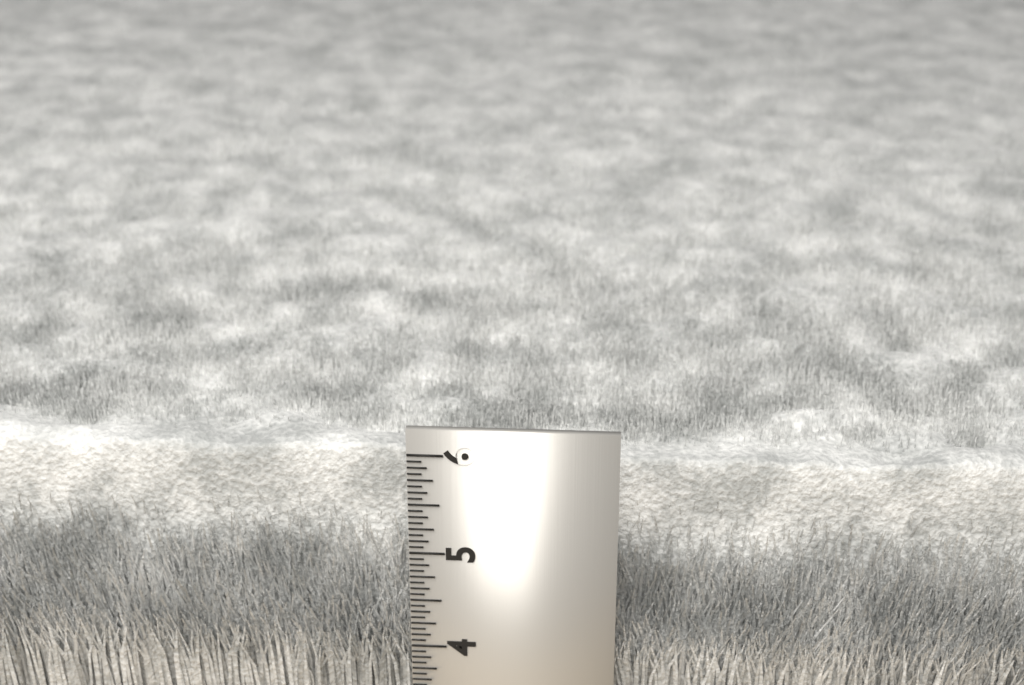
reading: 5.6875 in
